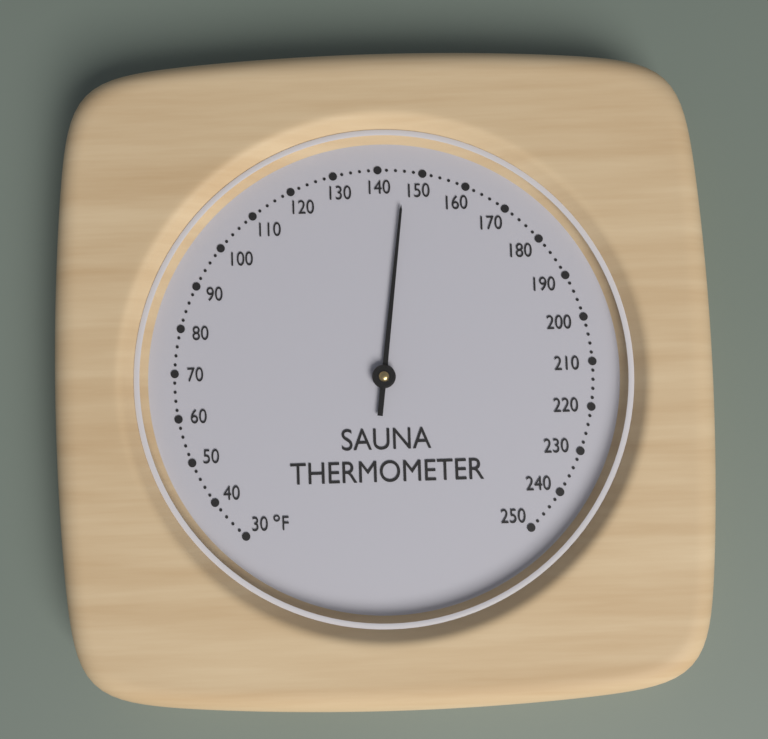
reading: 146 °F
